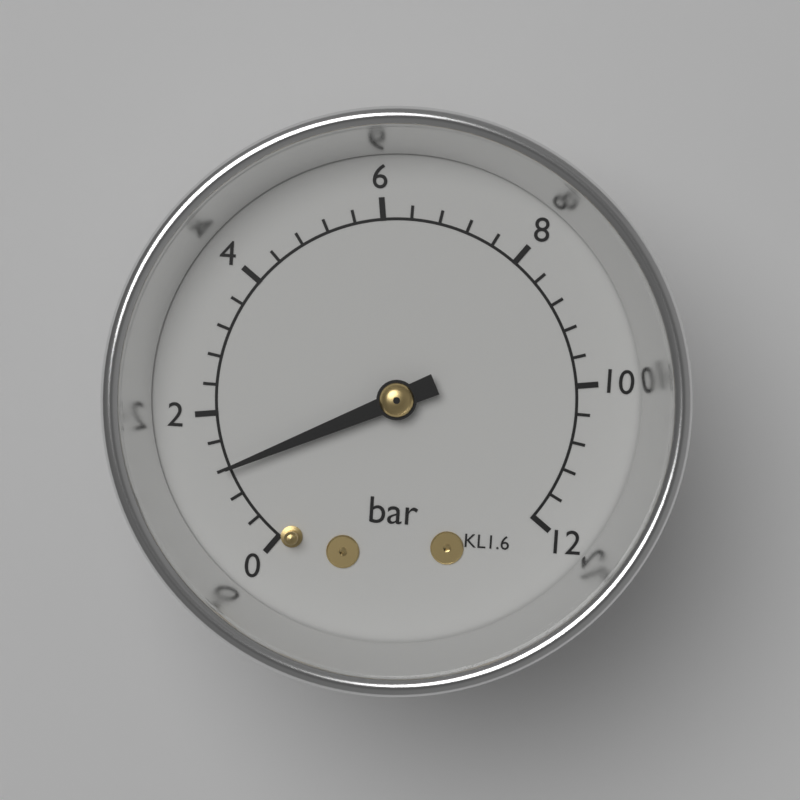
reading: 1.2 bar
